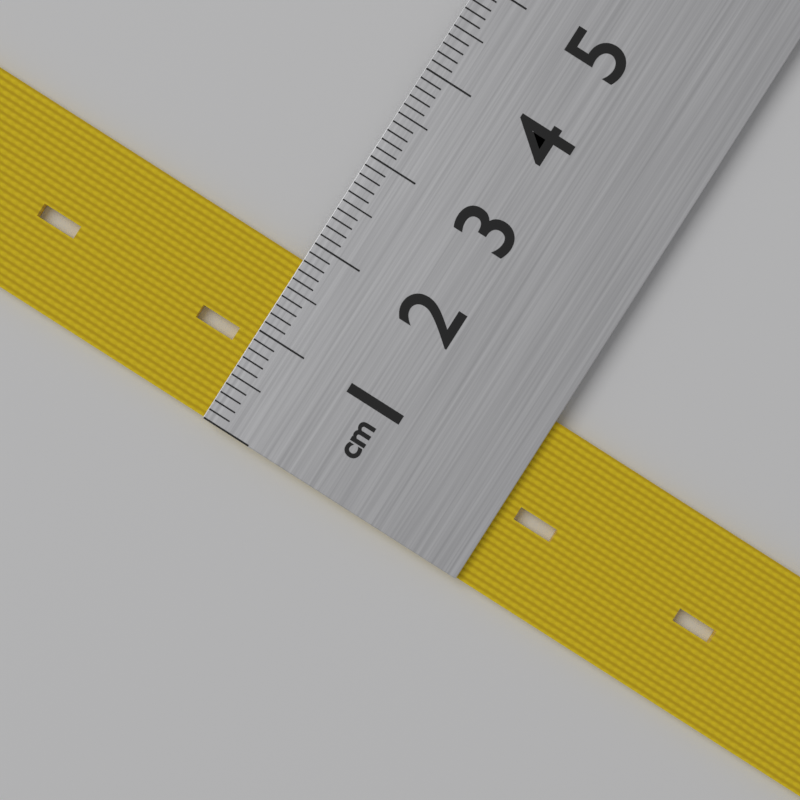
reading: 1.8 cm
